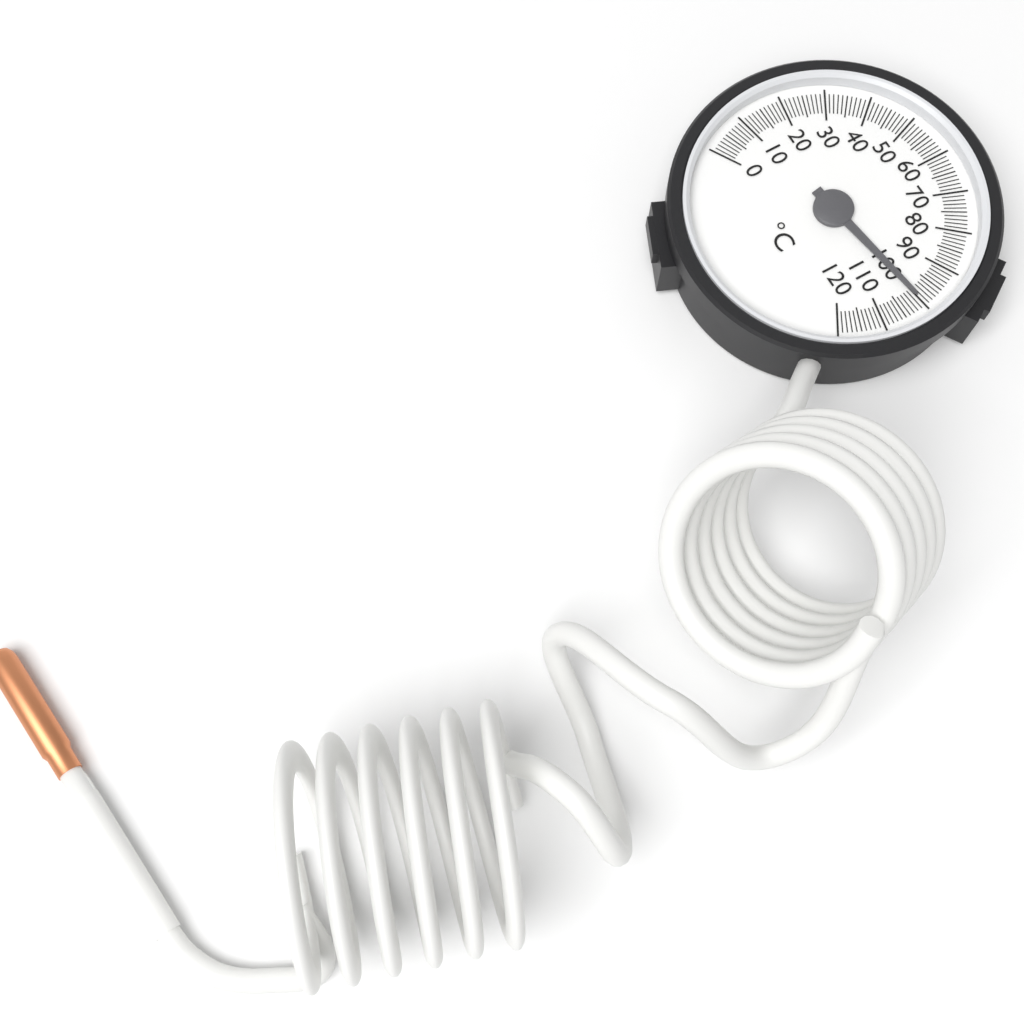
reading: 100 °C
